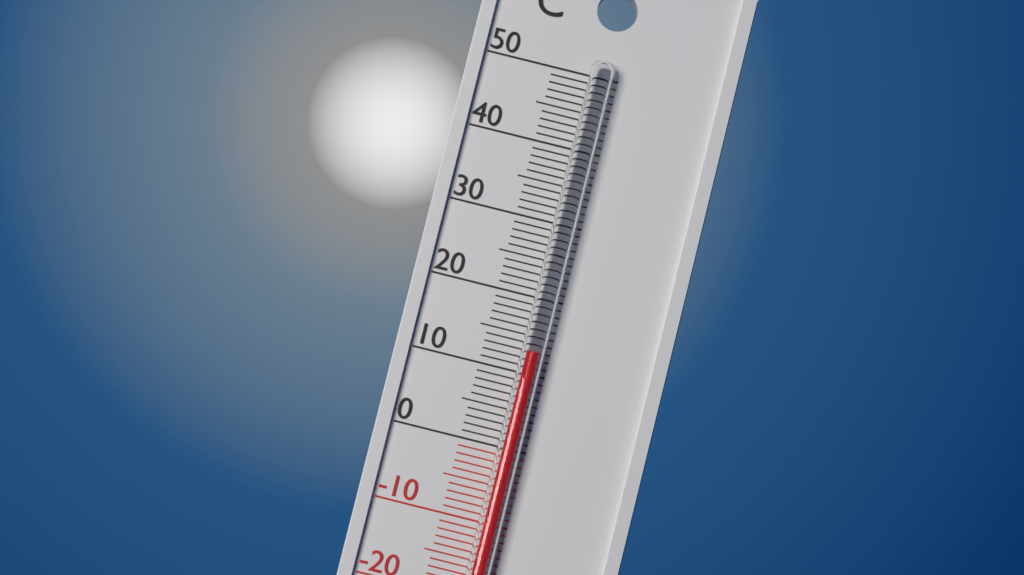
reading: 13 °C
